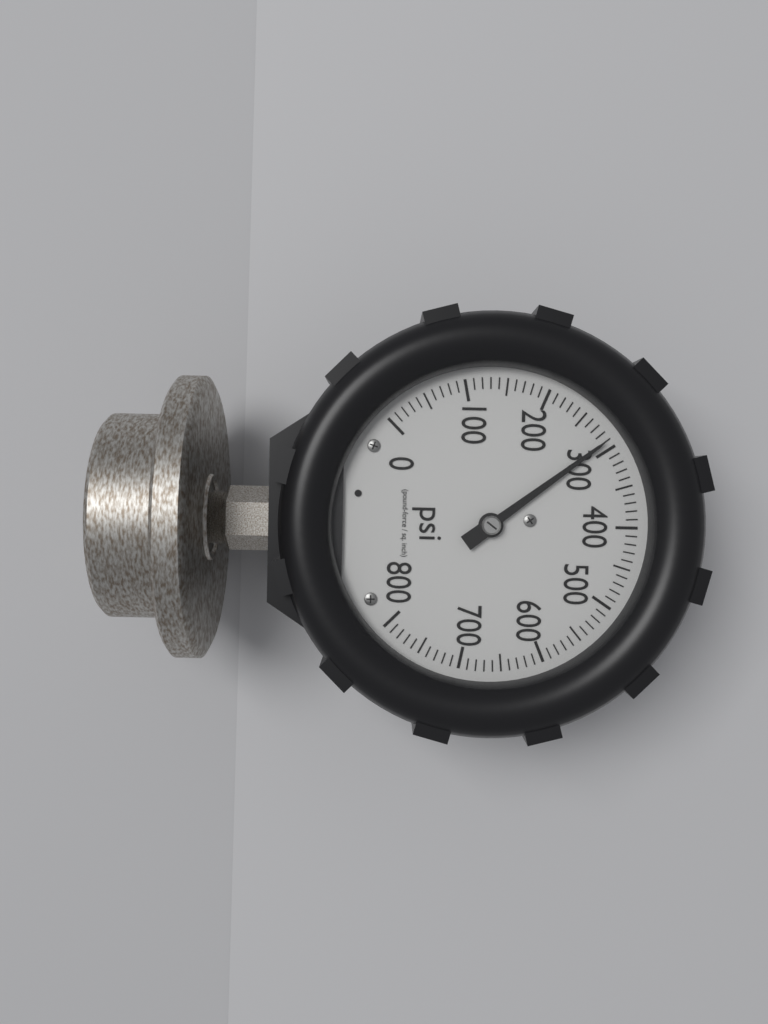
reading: 290 psi
